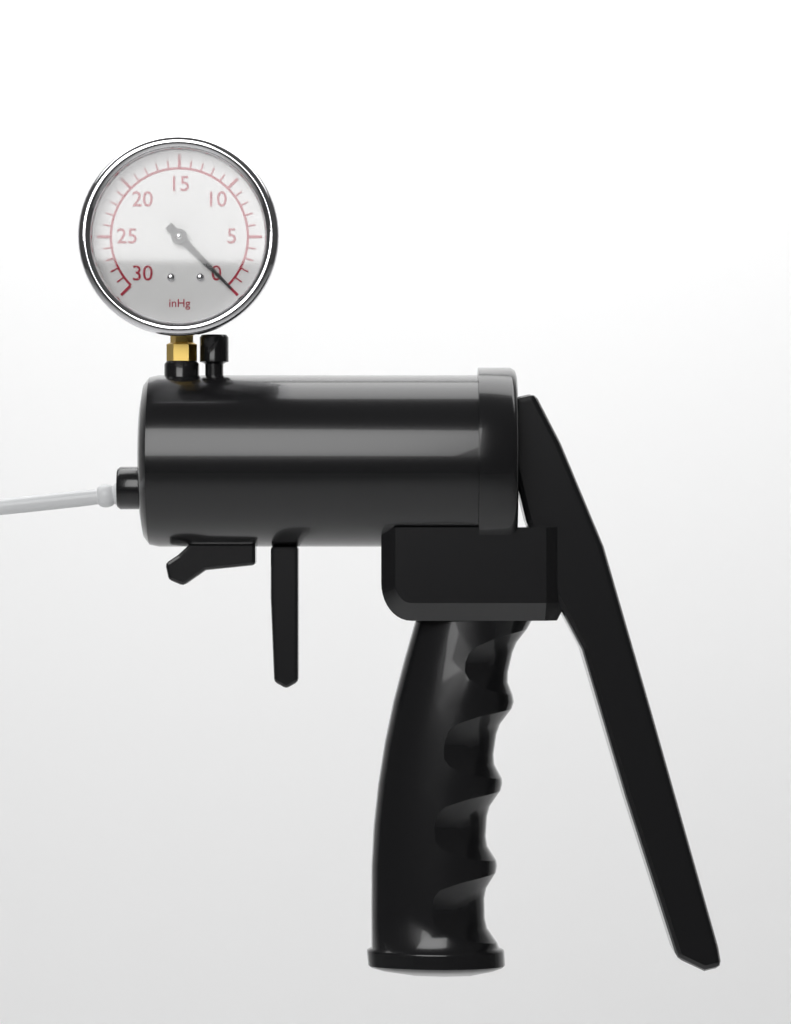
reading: 0 inHg
